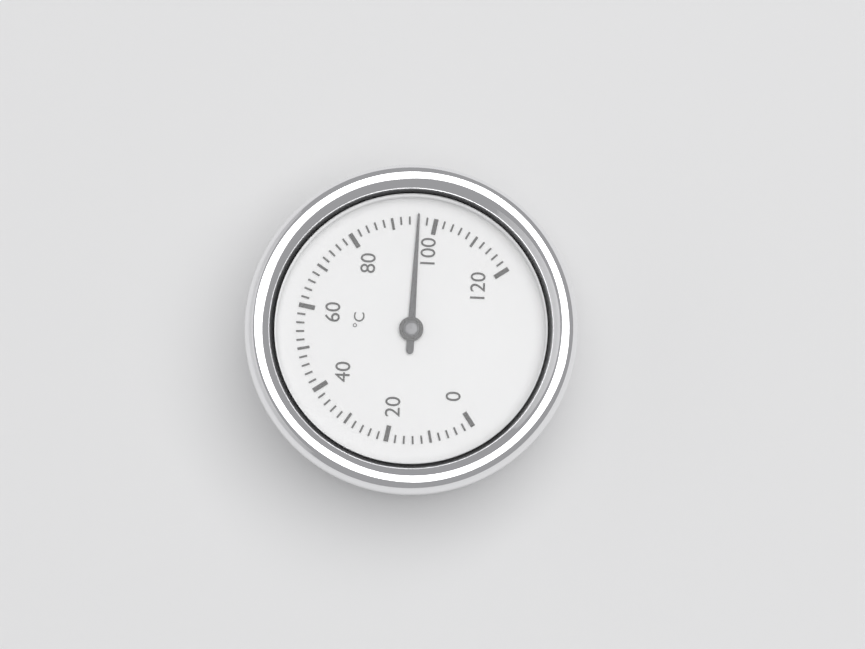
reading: 96 °C
